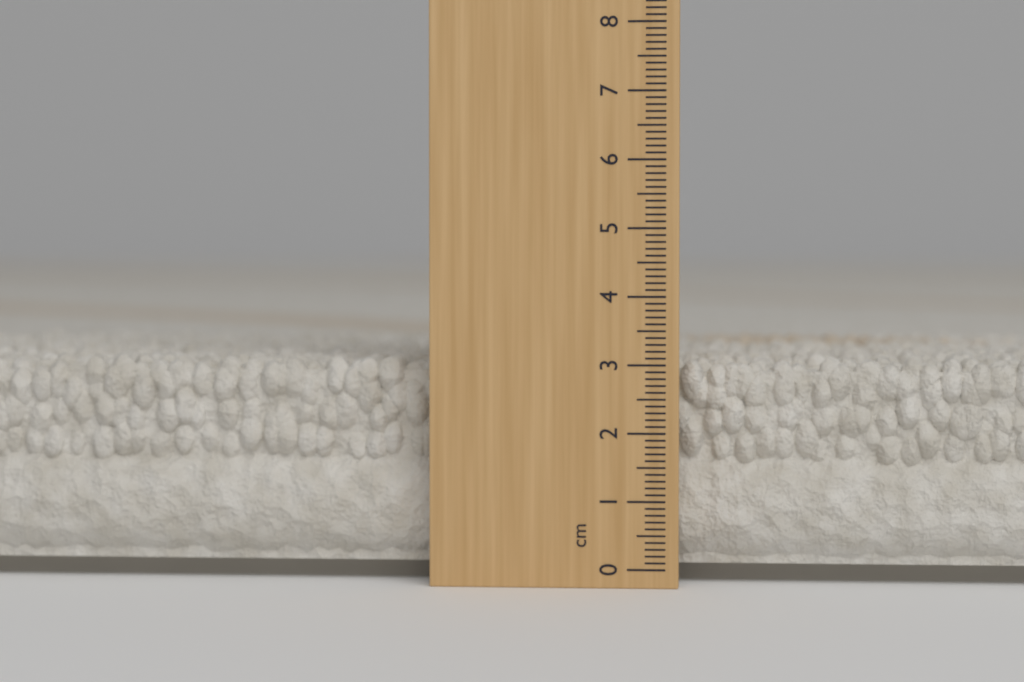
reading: 3.1 cm
